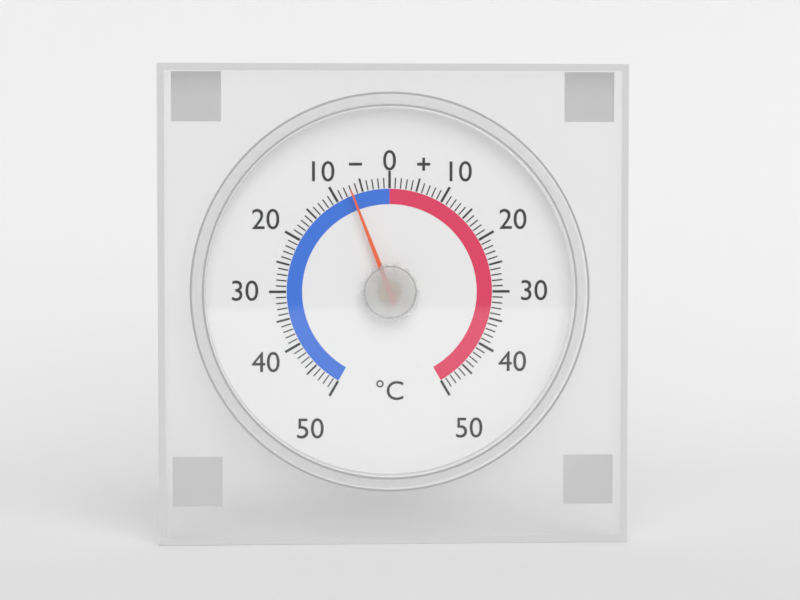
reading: -7 °C
